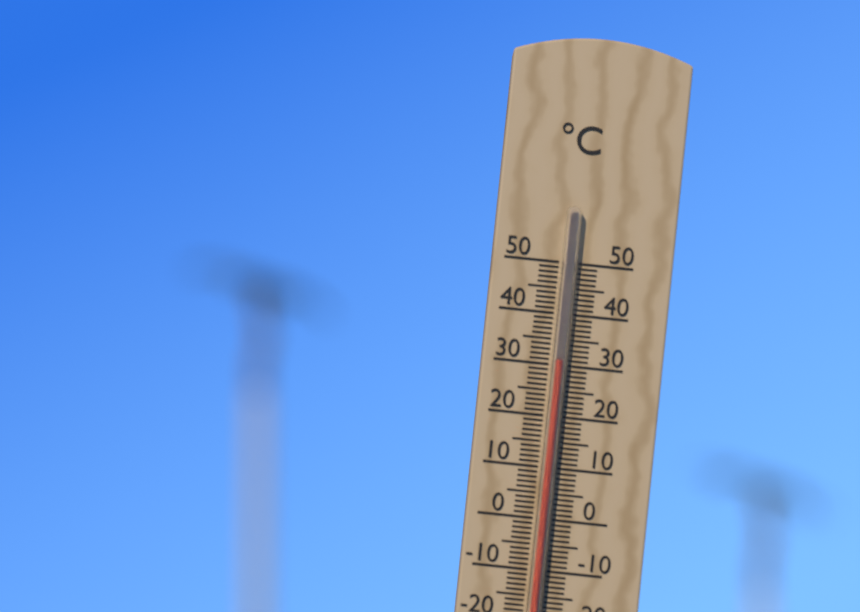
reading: 31 °C
